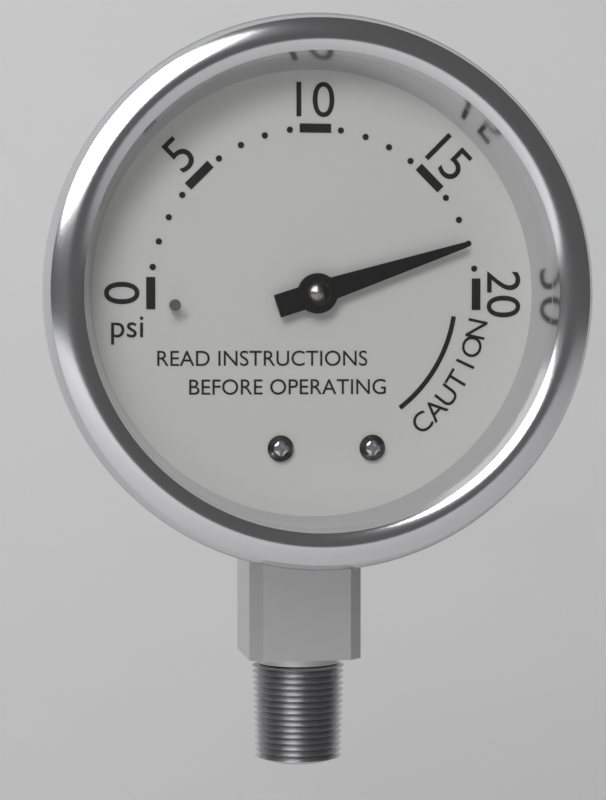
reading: 18 psi
